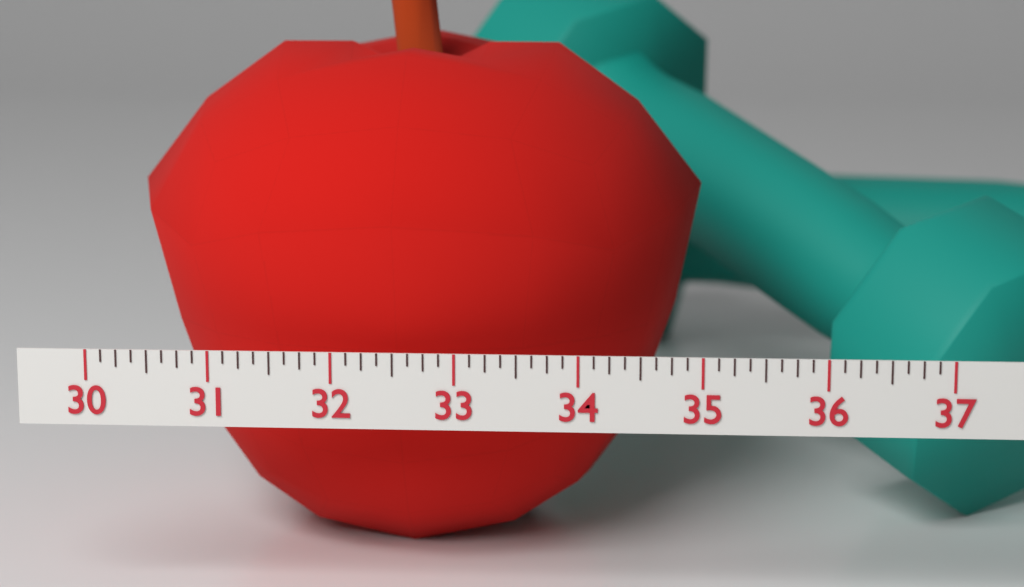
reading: 35.000 (no unit)
